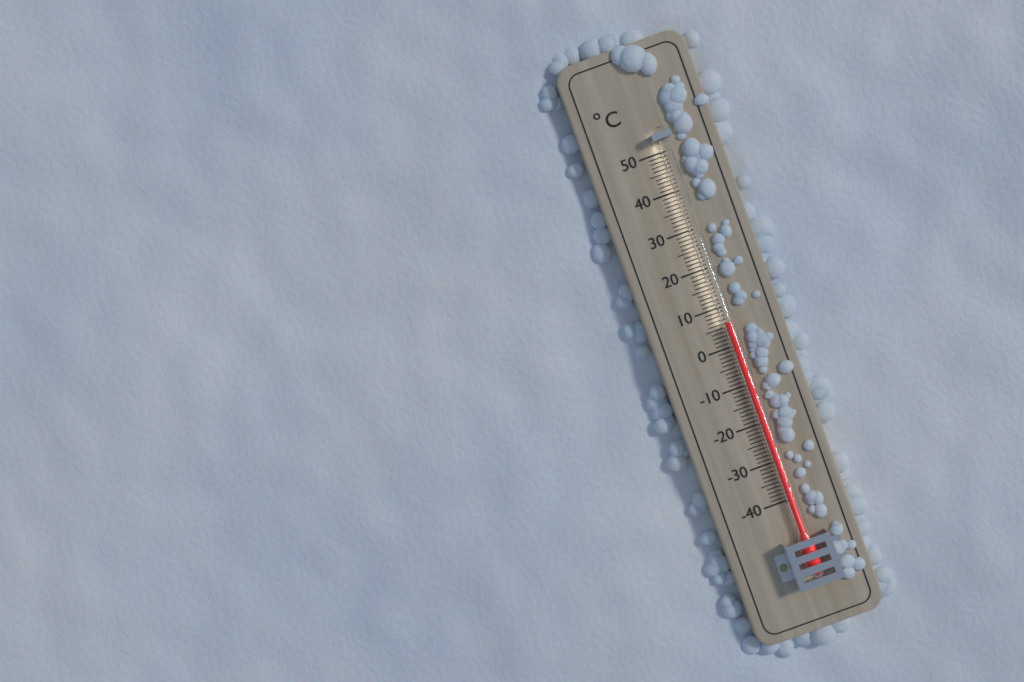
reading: 6 °C
